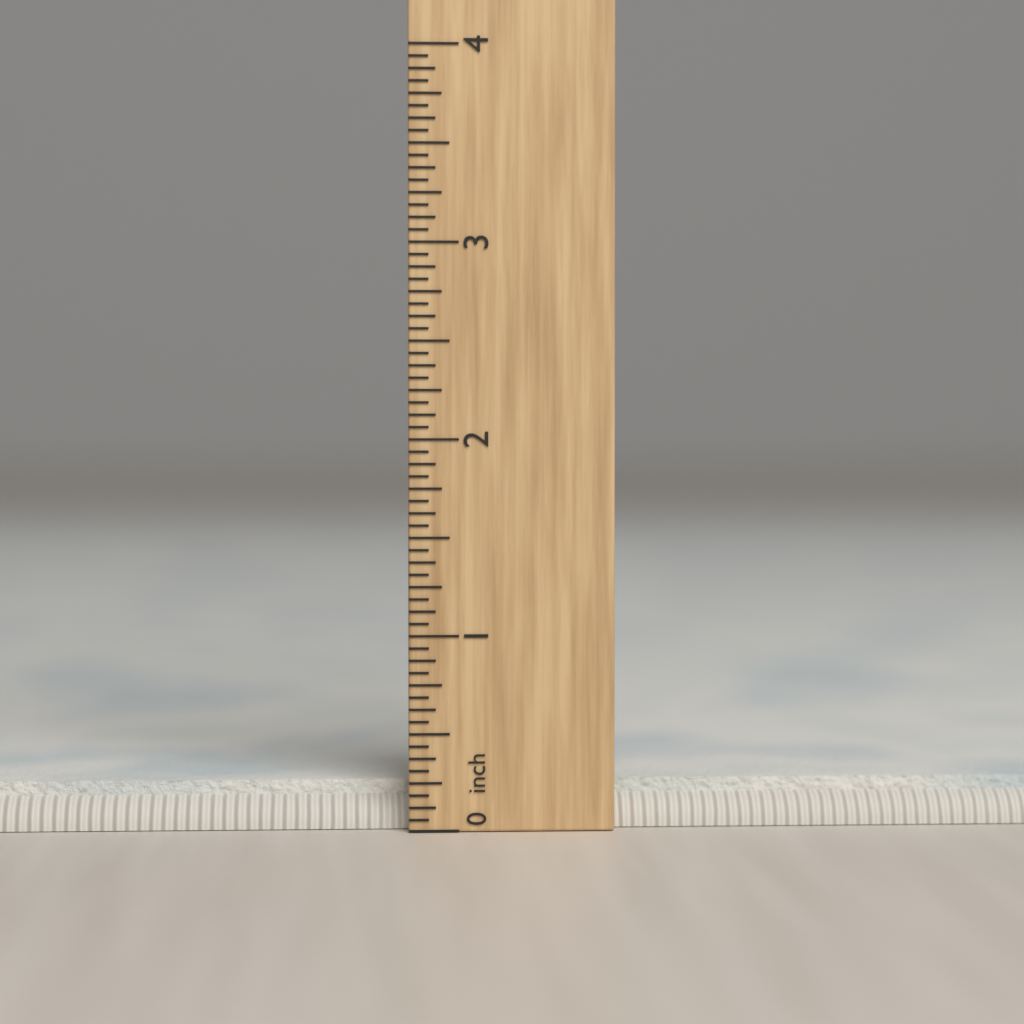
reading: 0.2500 in
